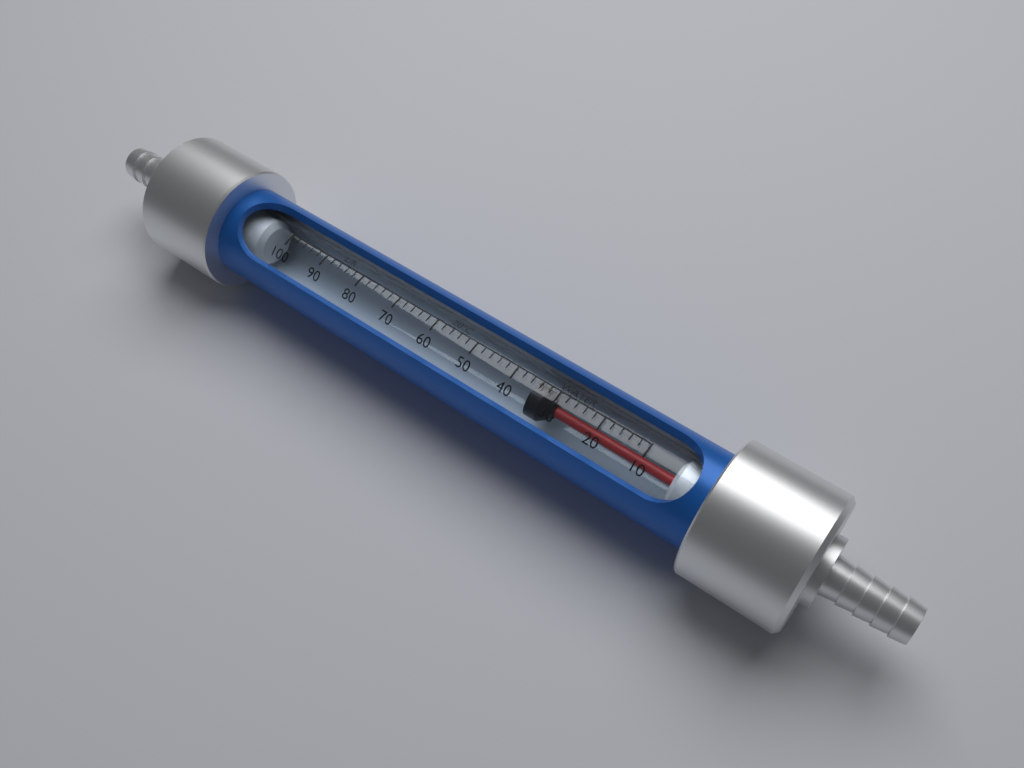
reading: 36 L/h
